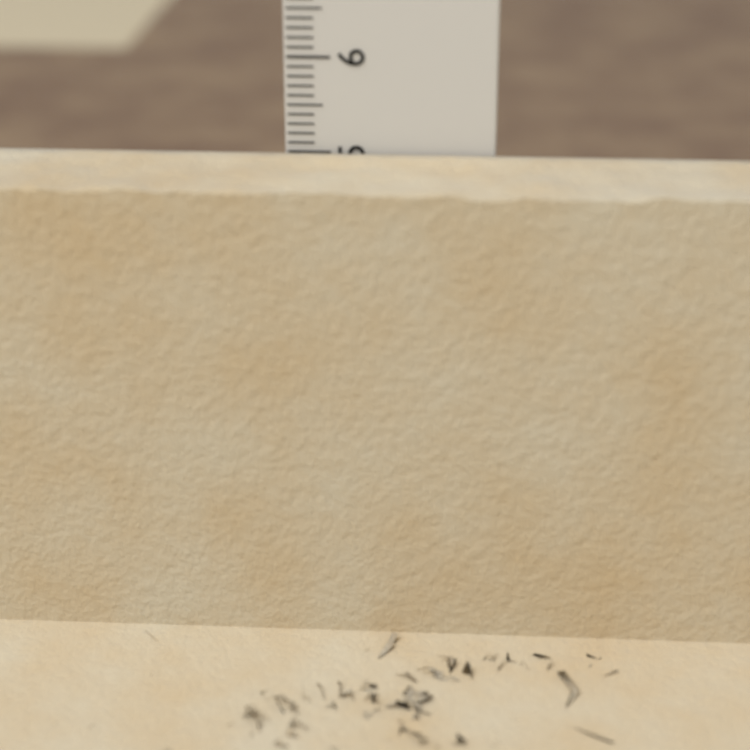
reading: 5.0 cm
